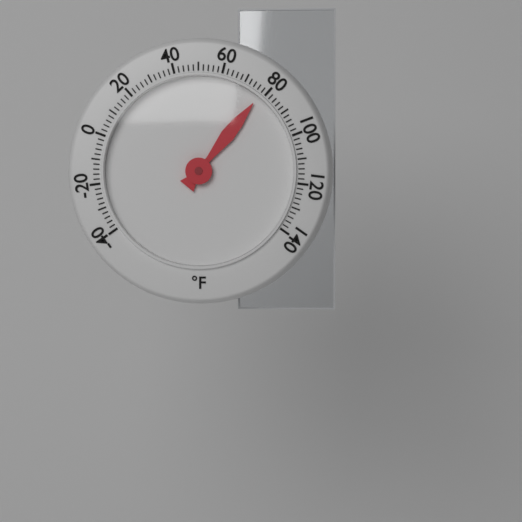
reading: 78 °F
